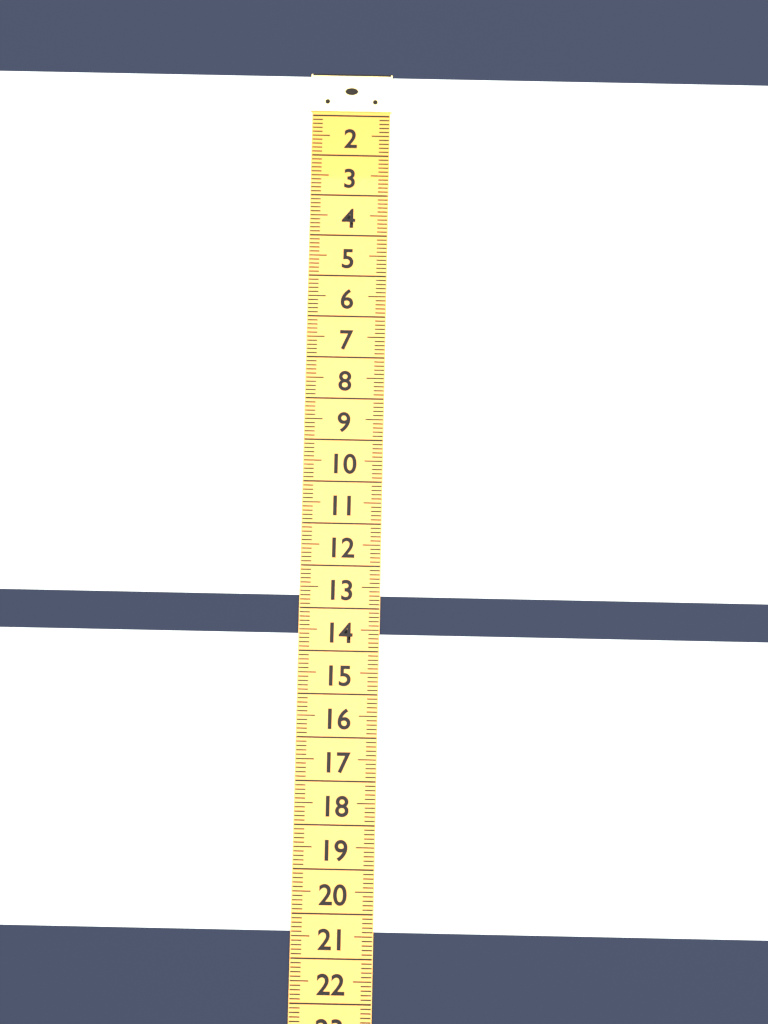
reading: 12.7 (no unit)
